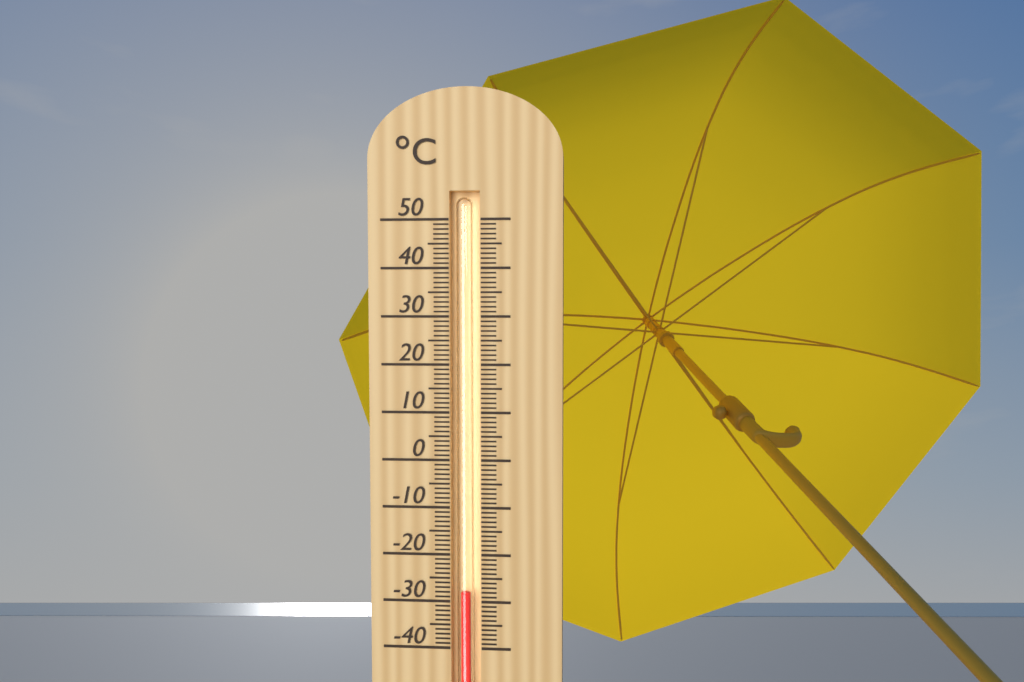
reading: -28 °C
